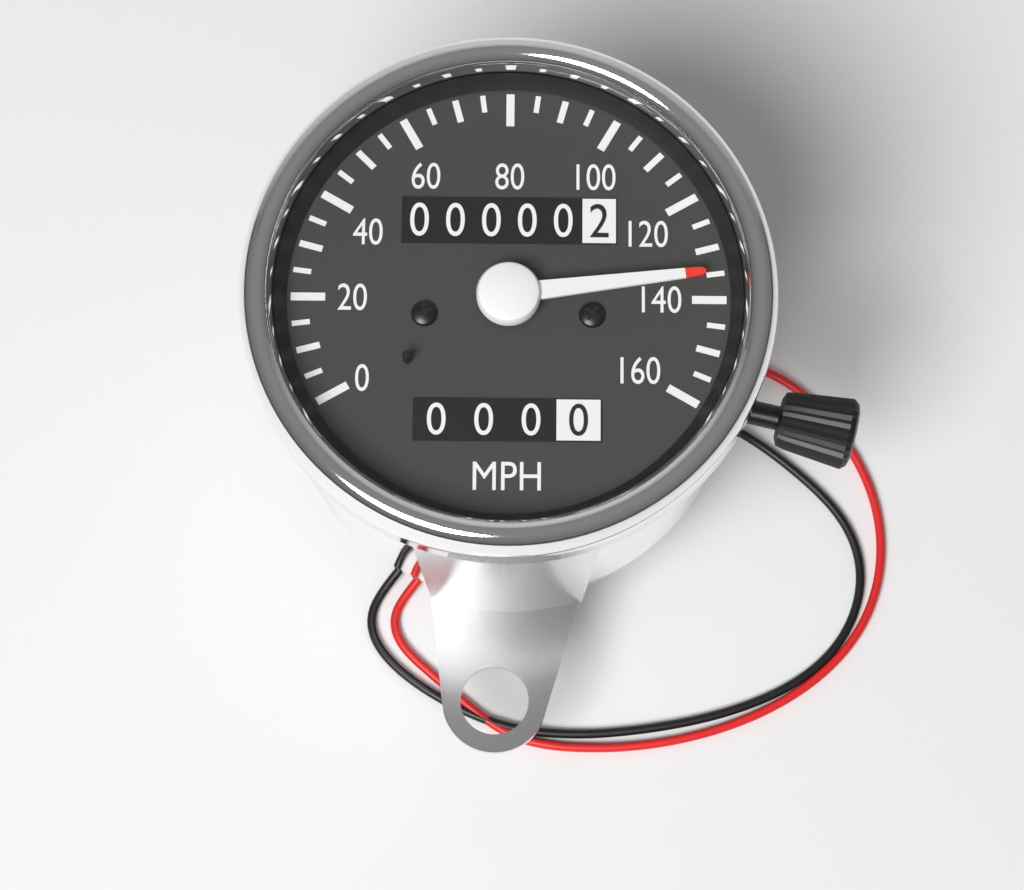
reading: 135 mph
